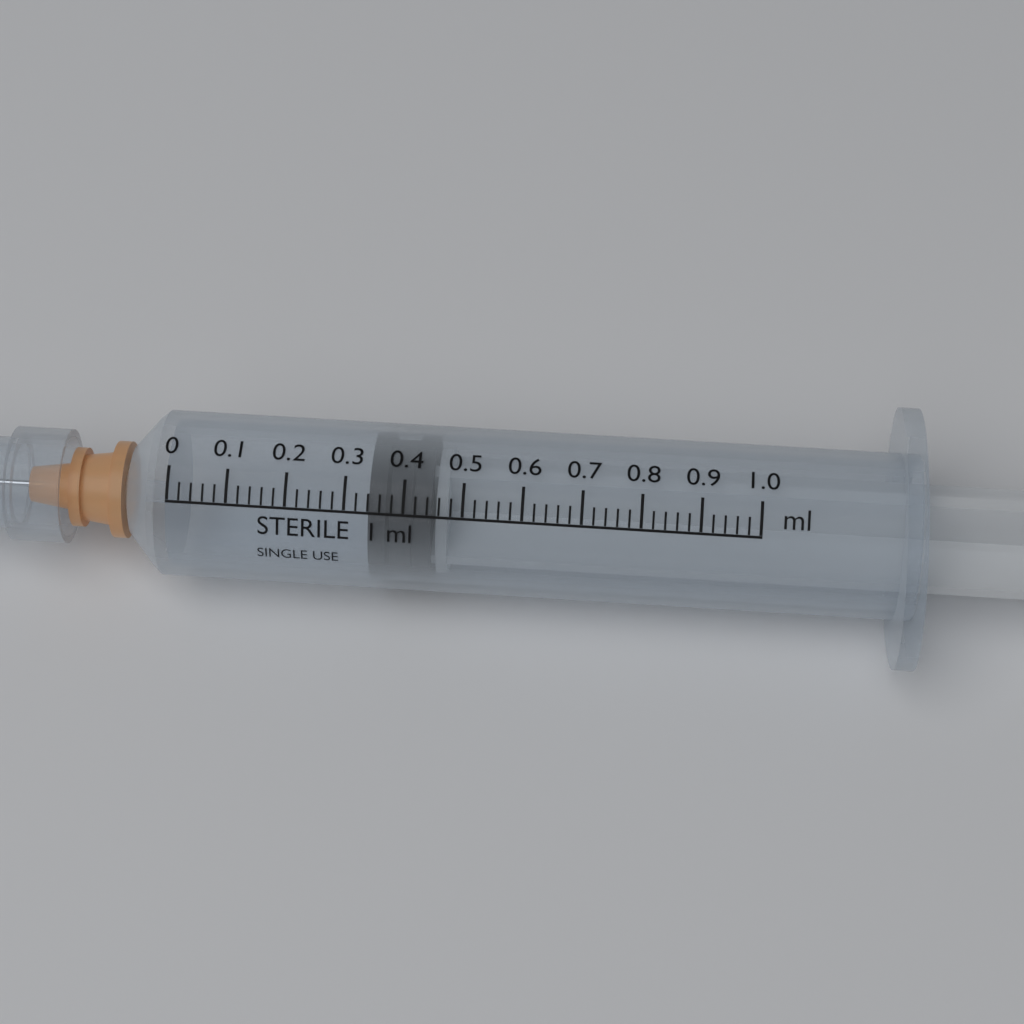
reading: 0.34 ml
